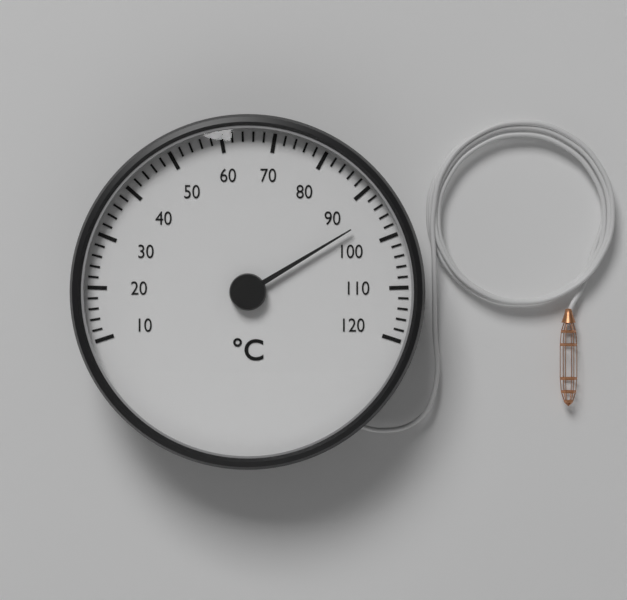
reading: 95 °C
